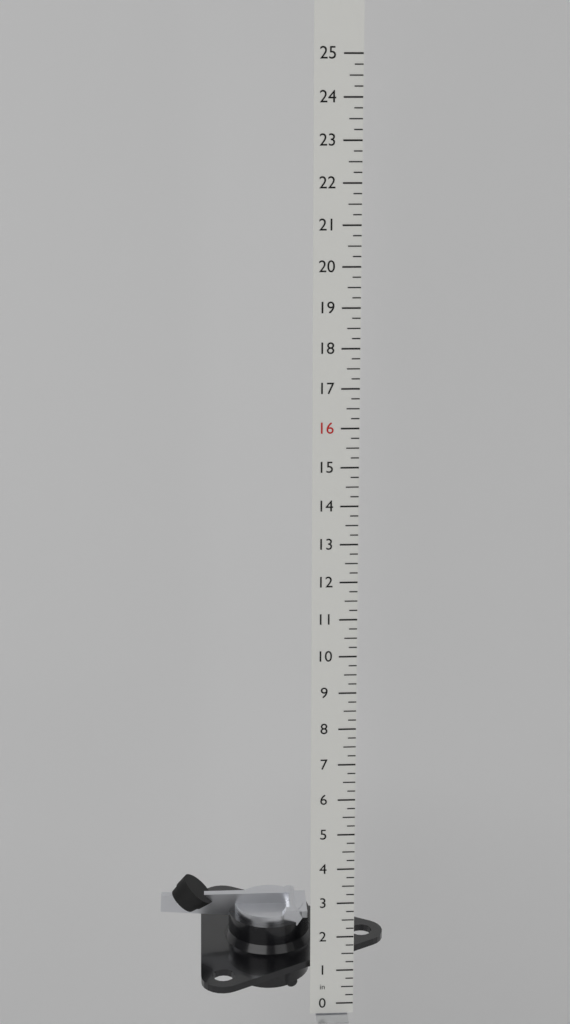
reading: 3.00 in
